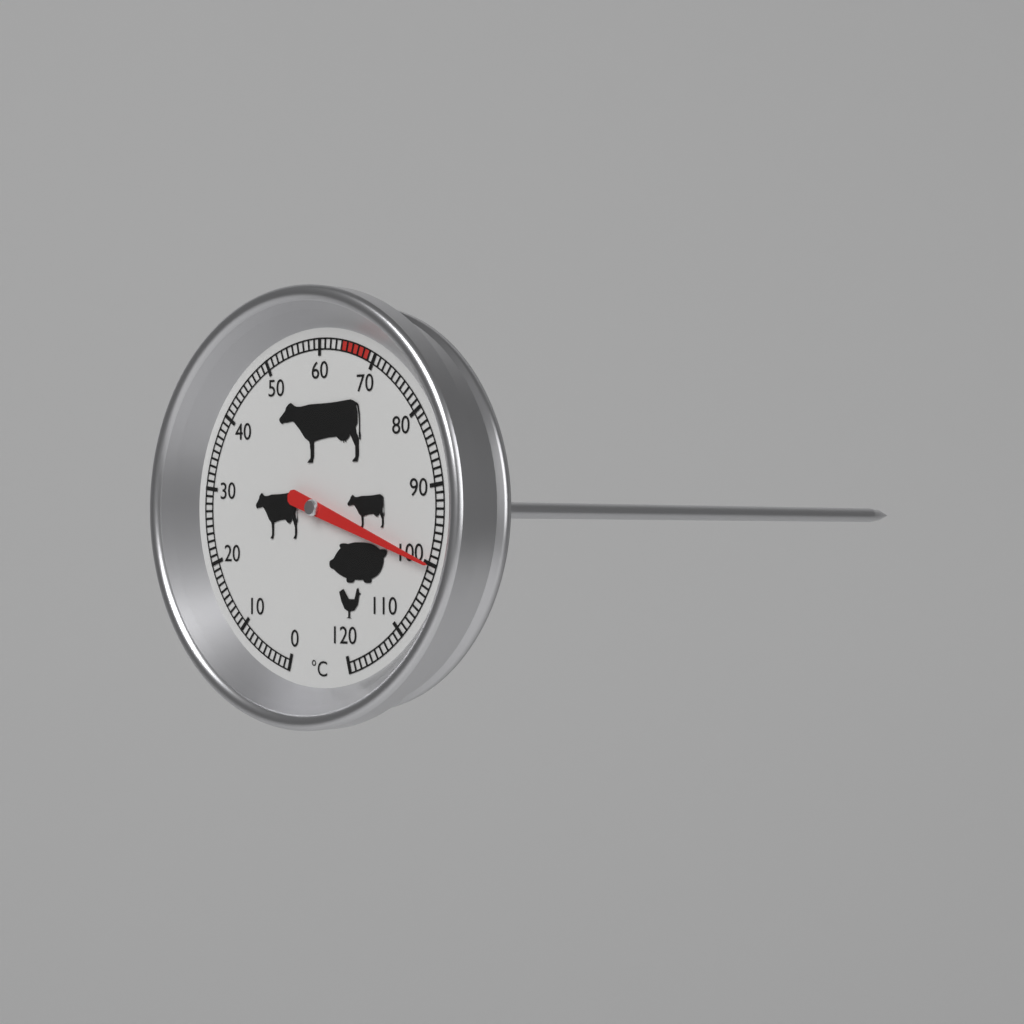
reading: 100 °C
